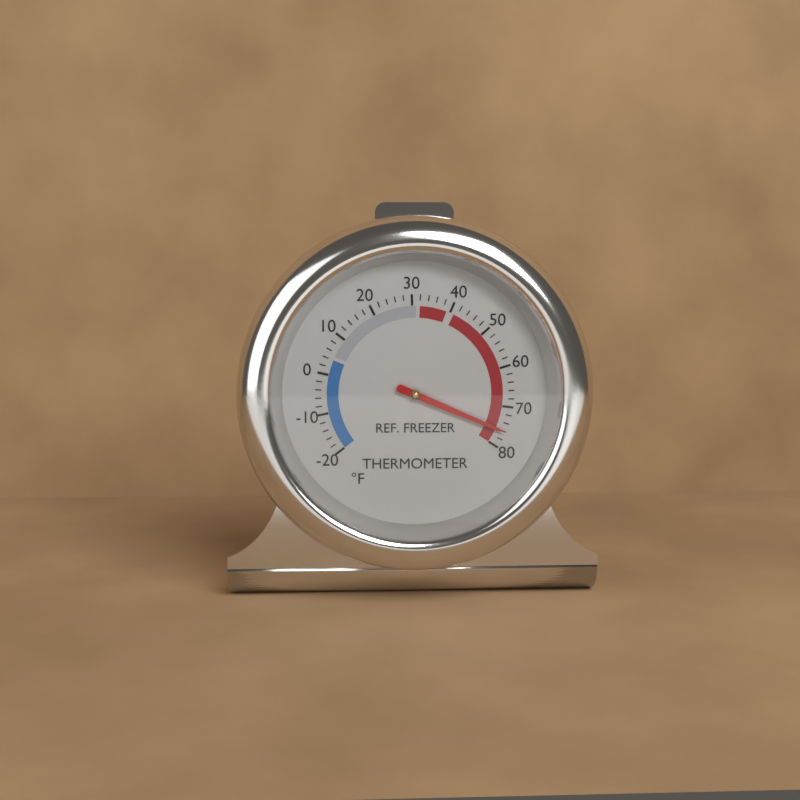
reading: 76 °F
